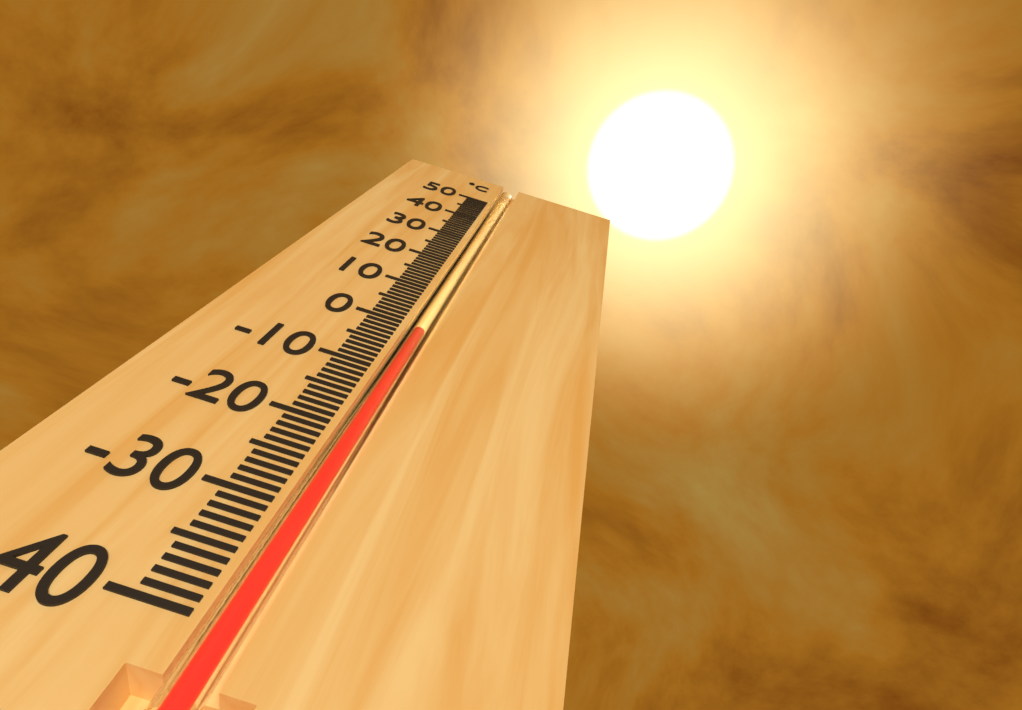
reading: -1 °C
